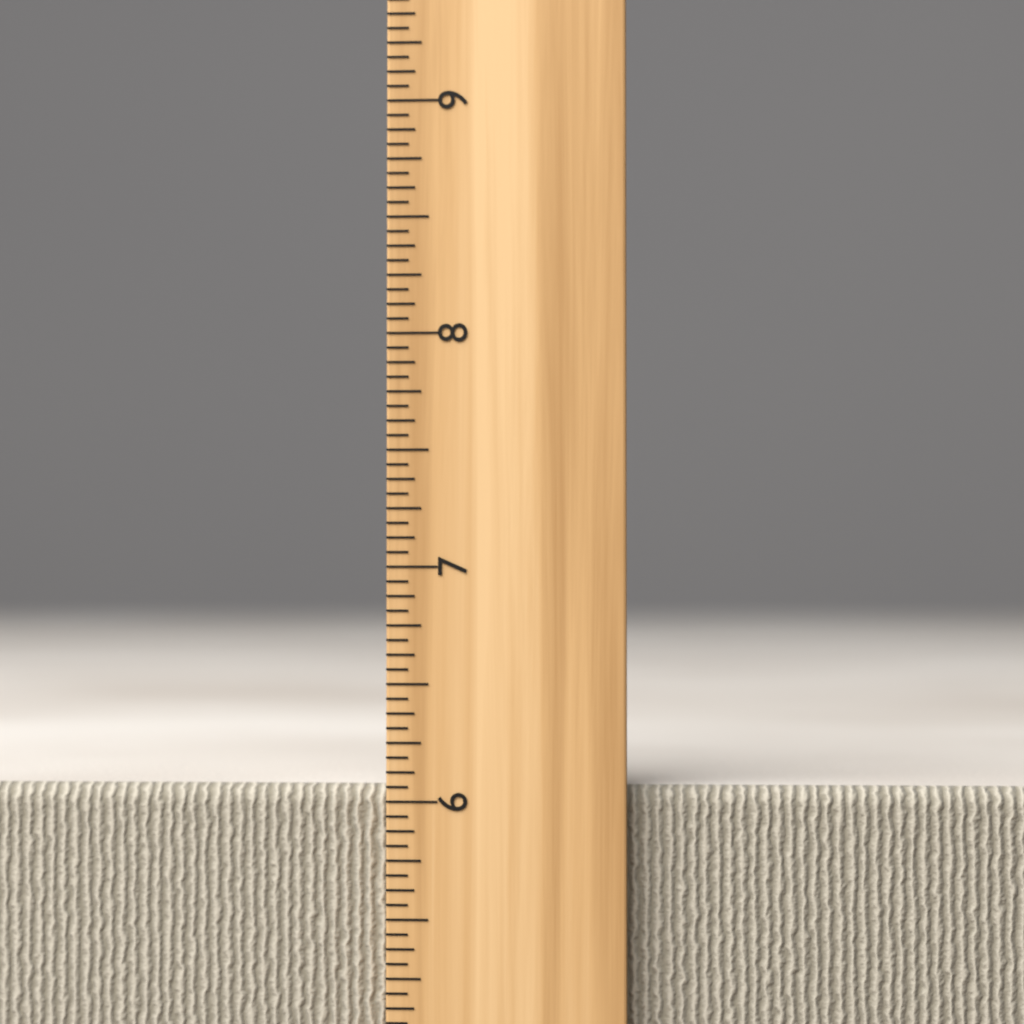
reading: 6.0625 inch
